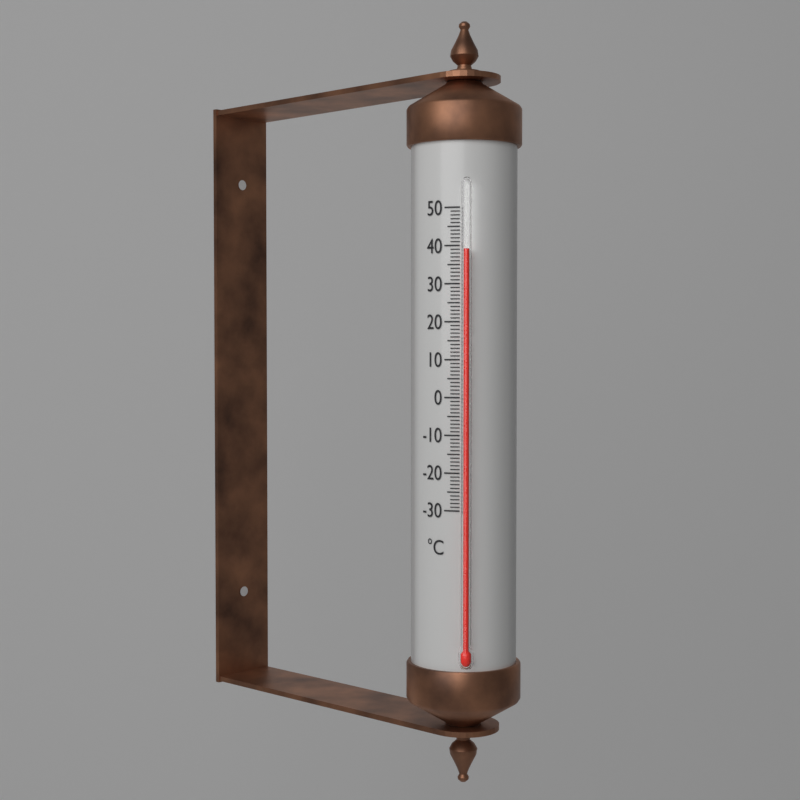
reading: 39 °C
